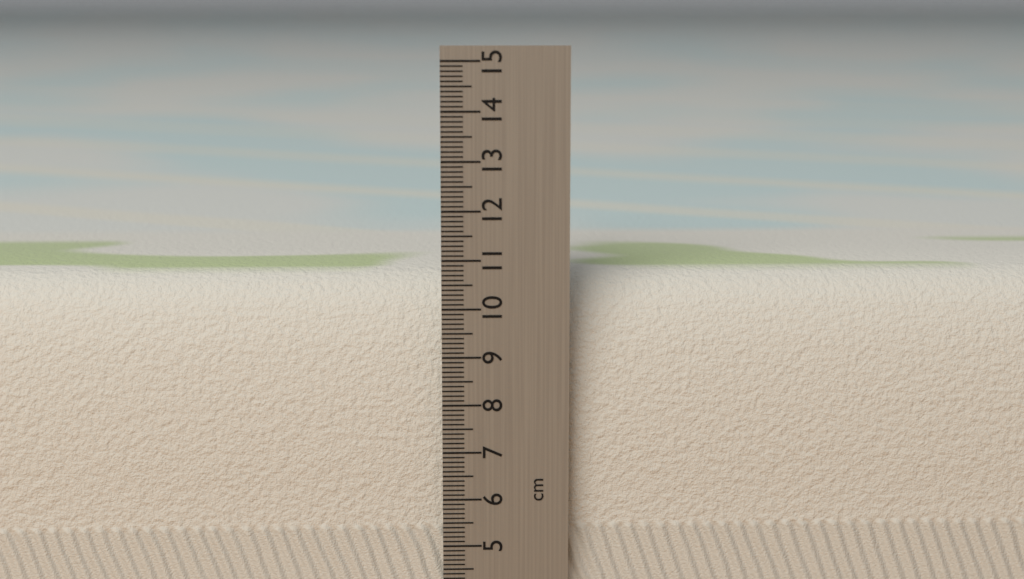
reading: 10.6 cm
